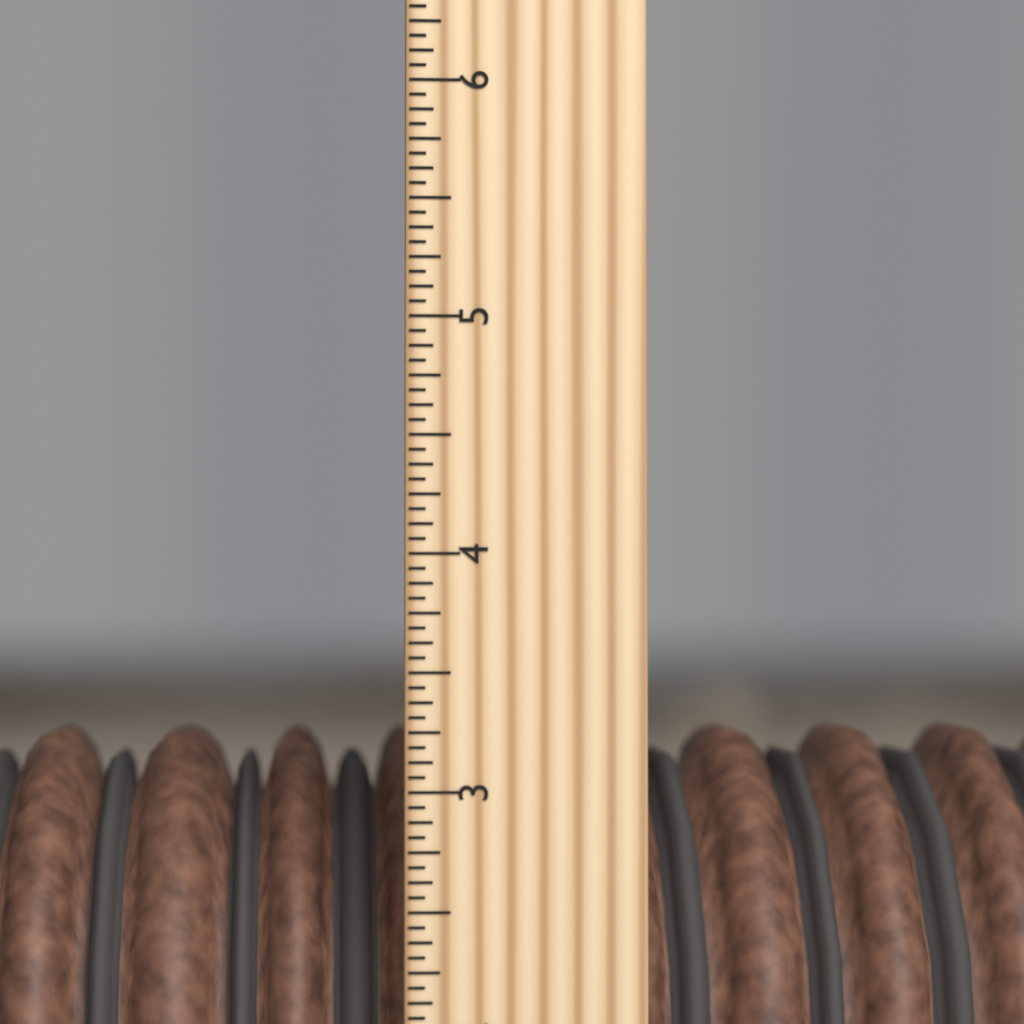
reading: 3.2500 inch
